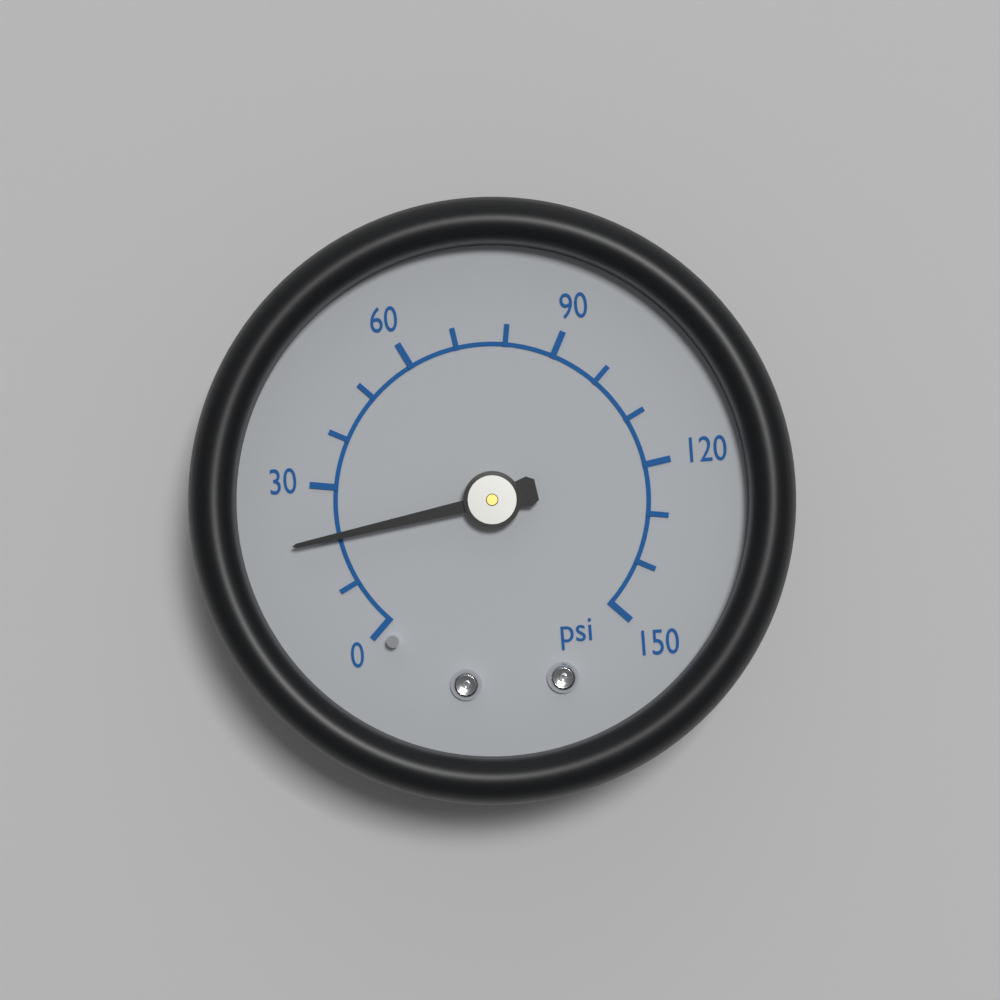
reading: 20 psi
